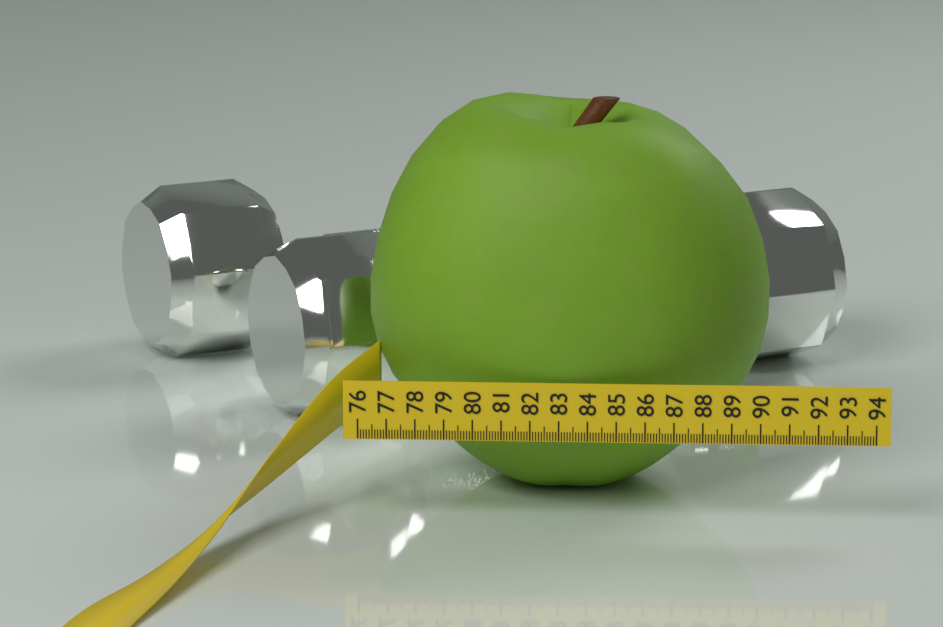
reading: 90.4 (no unit)
